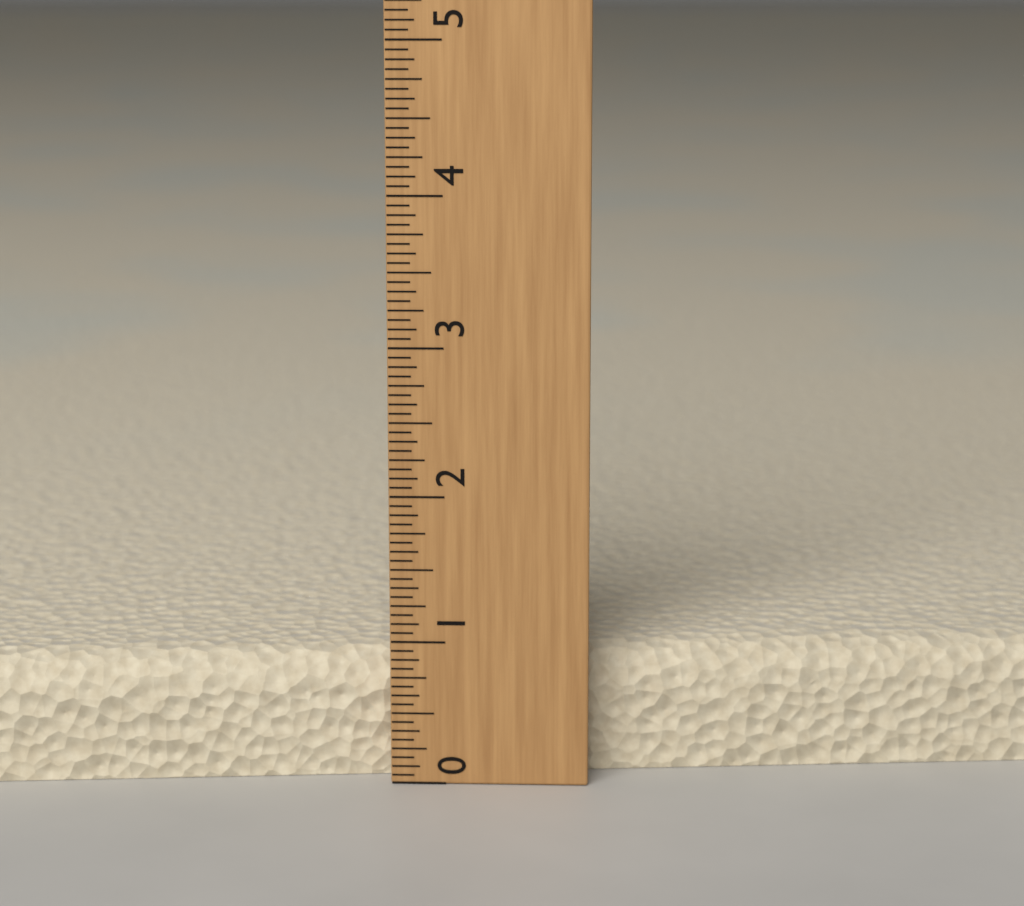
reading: 0.8750 (no unit)
